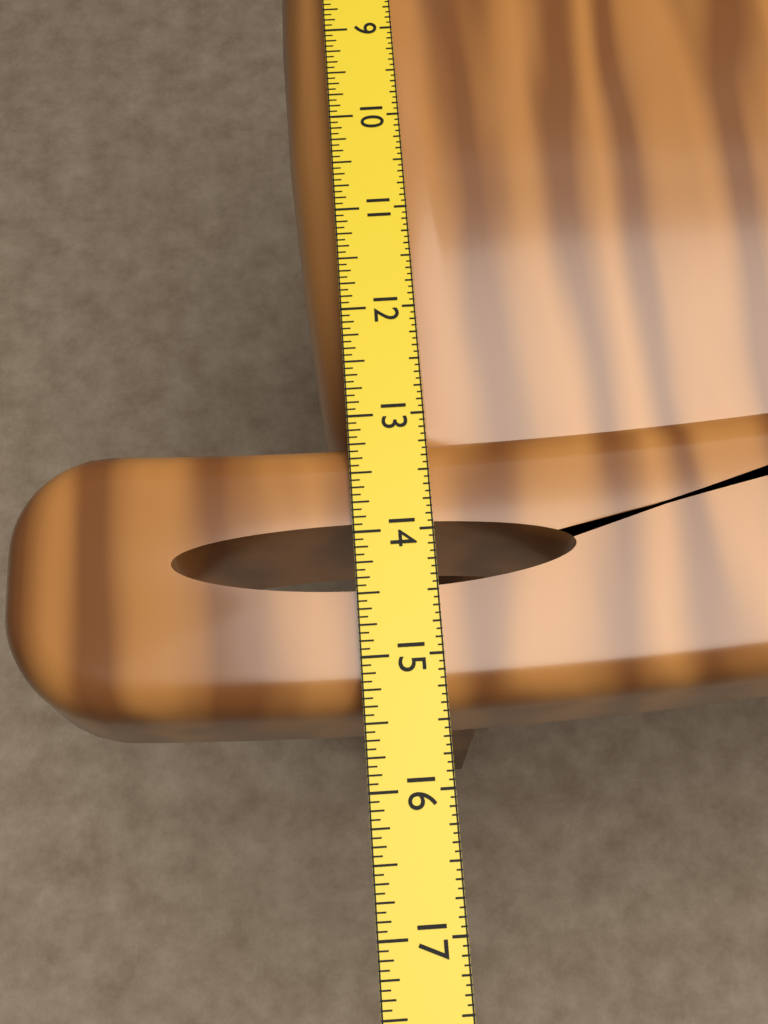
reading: 15.3750 in
